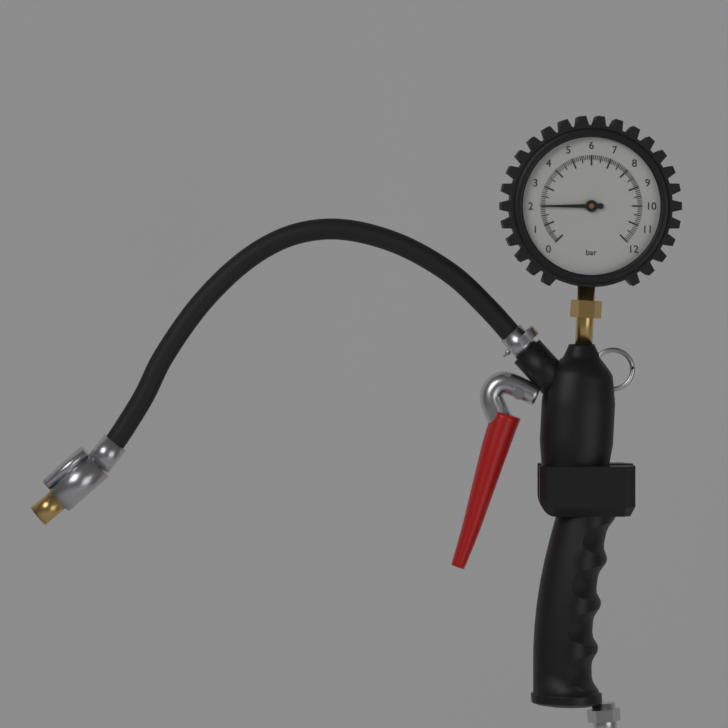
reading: 2.0 bar
